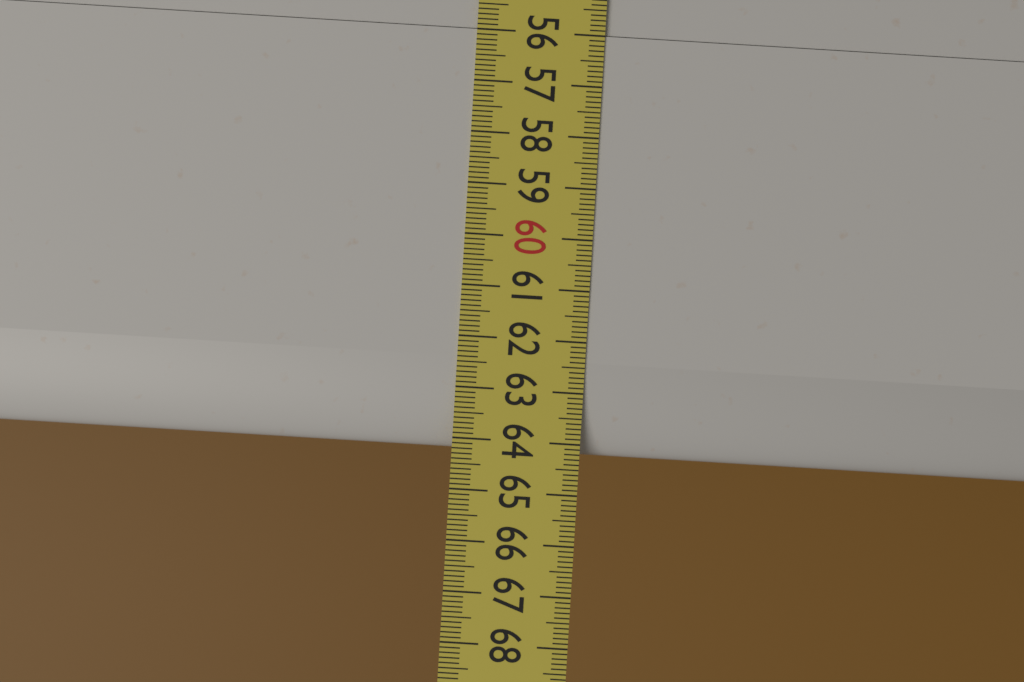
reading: 64.2 (no unit)
